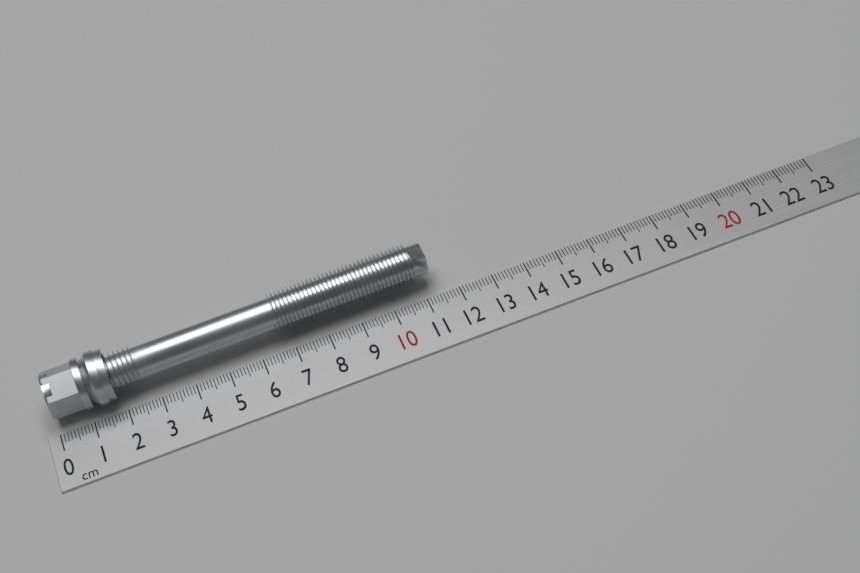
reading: 11.4 cm
